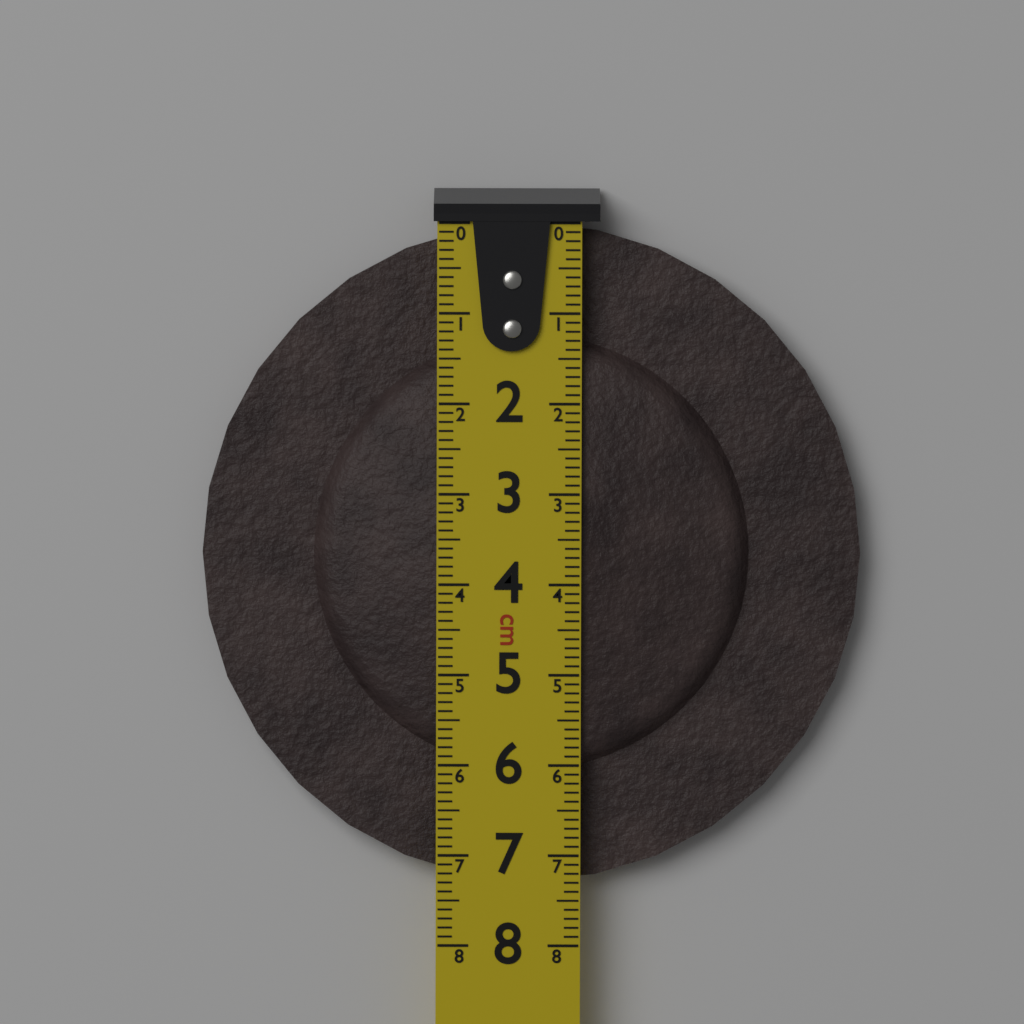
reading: 7.3 cm
